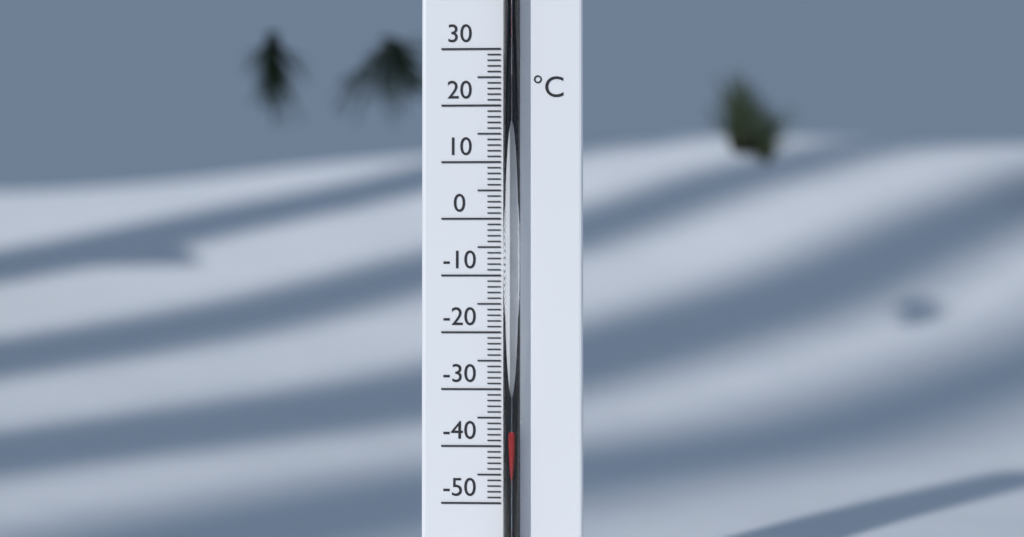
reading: -37 °C
